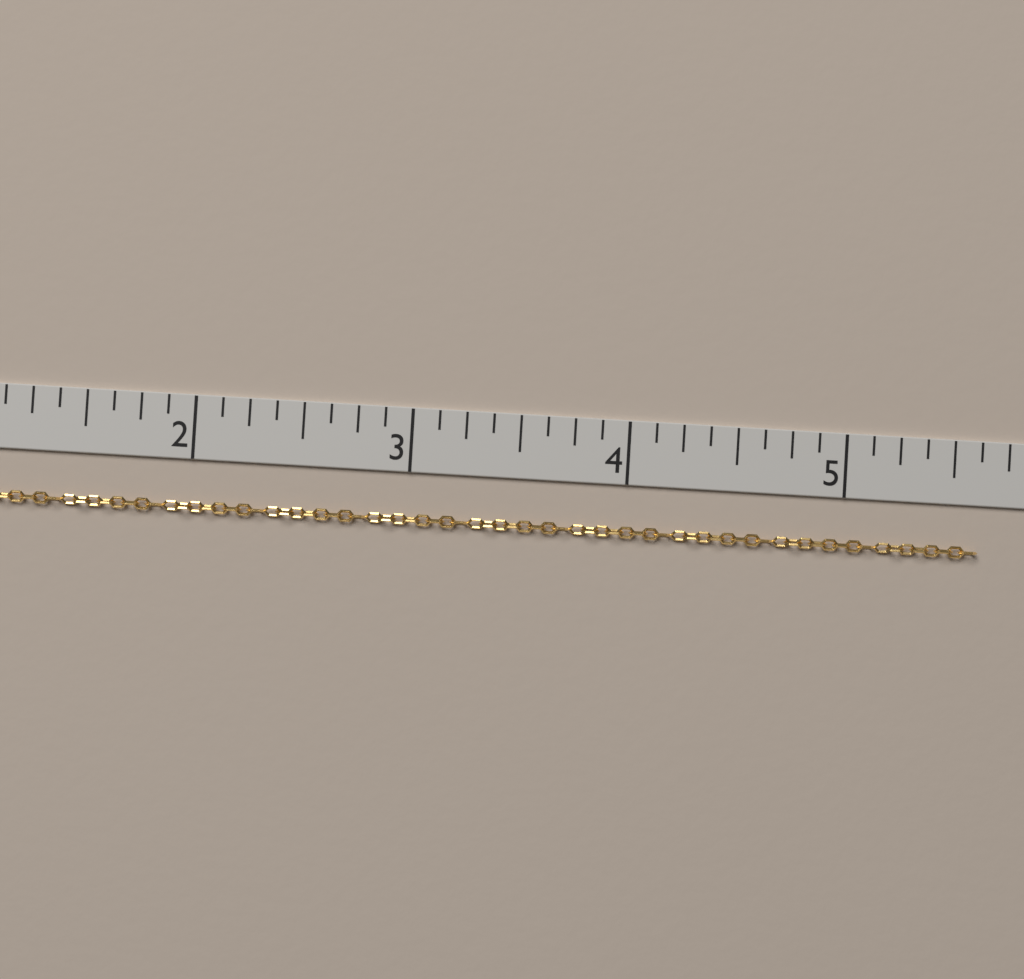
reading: 5.625 in
